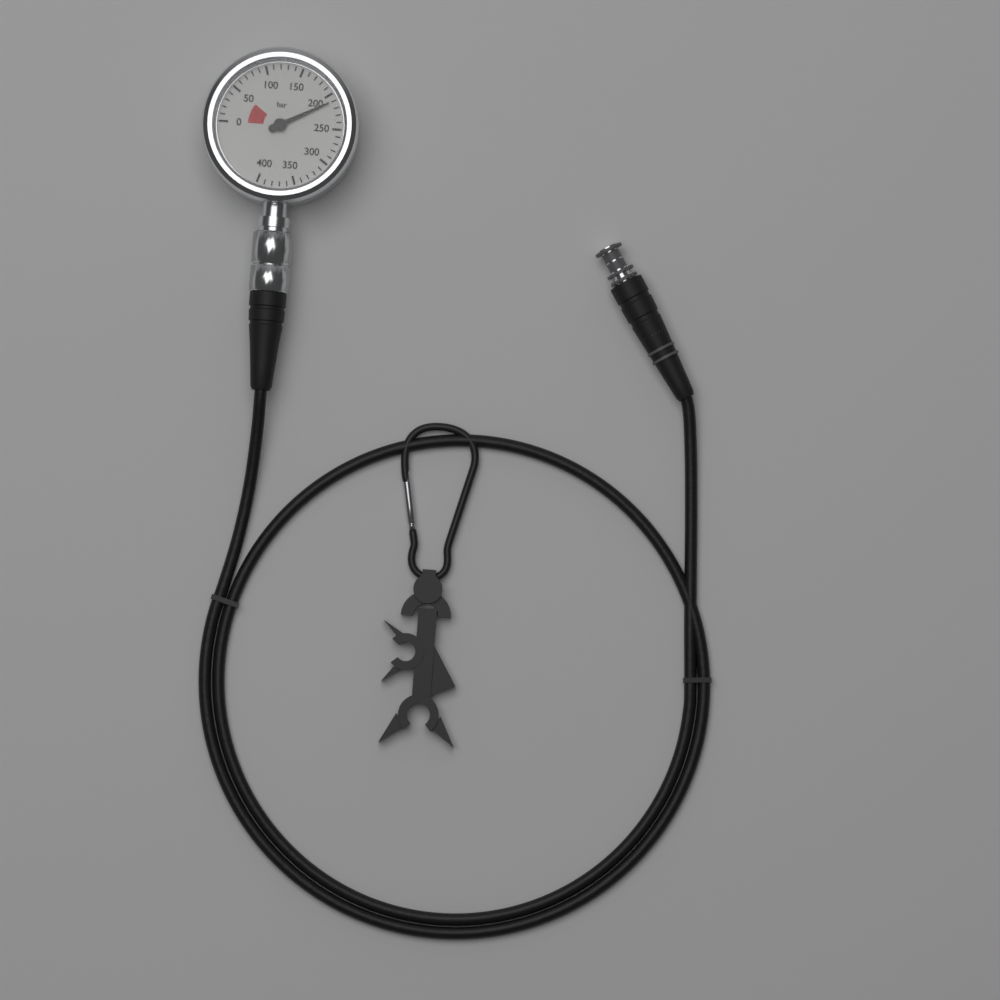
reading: 210 bar
